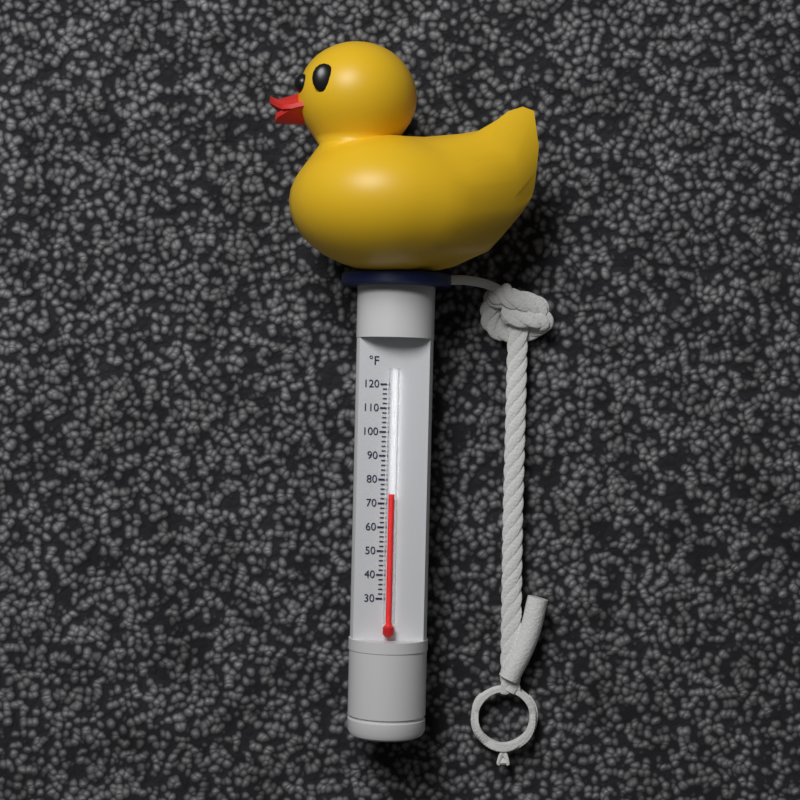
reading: 74 °F
